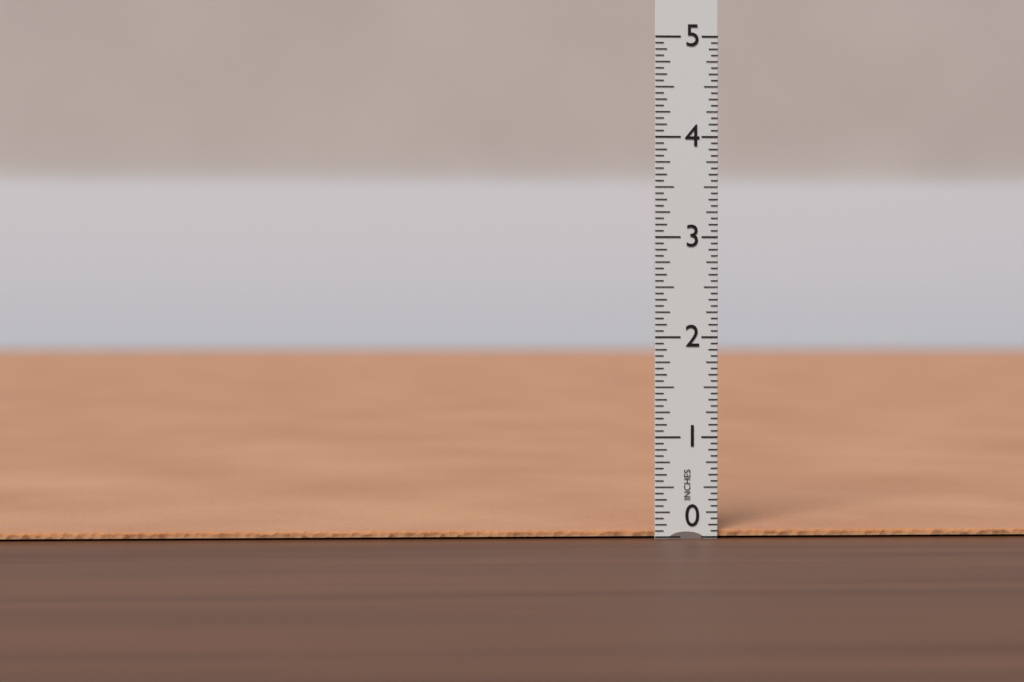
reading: 0.0625 in
